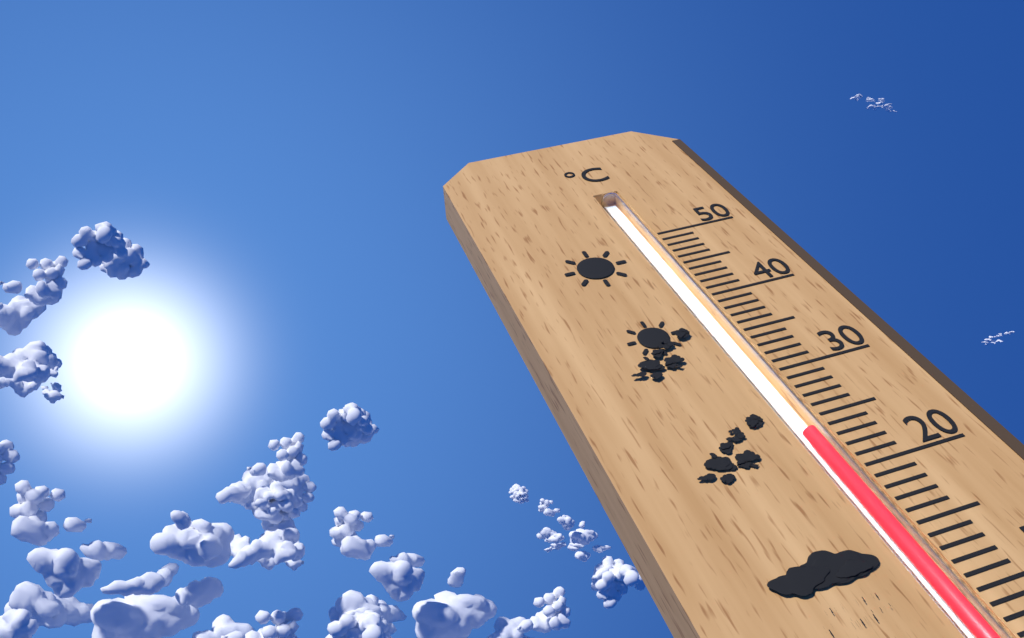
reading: 24 °C
